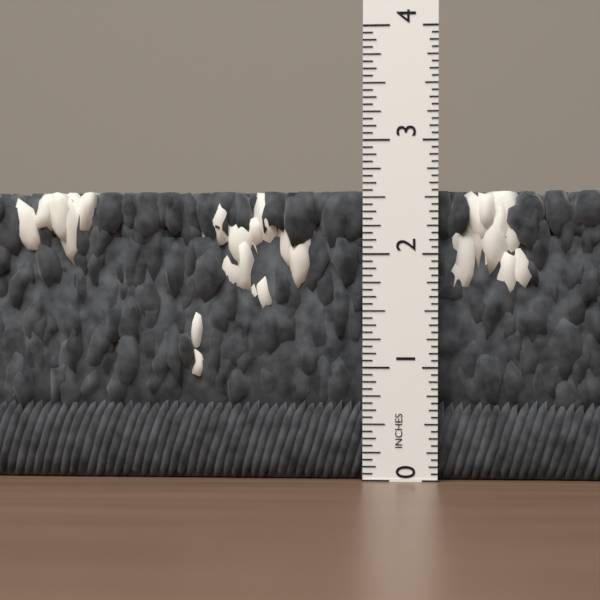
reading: 2.5625 in
